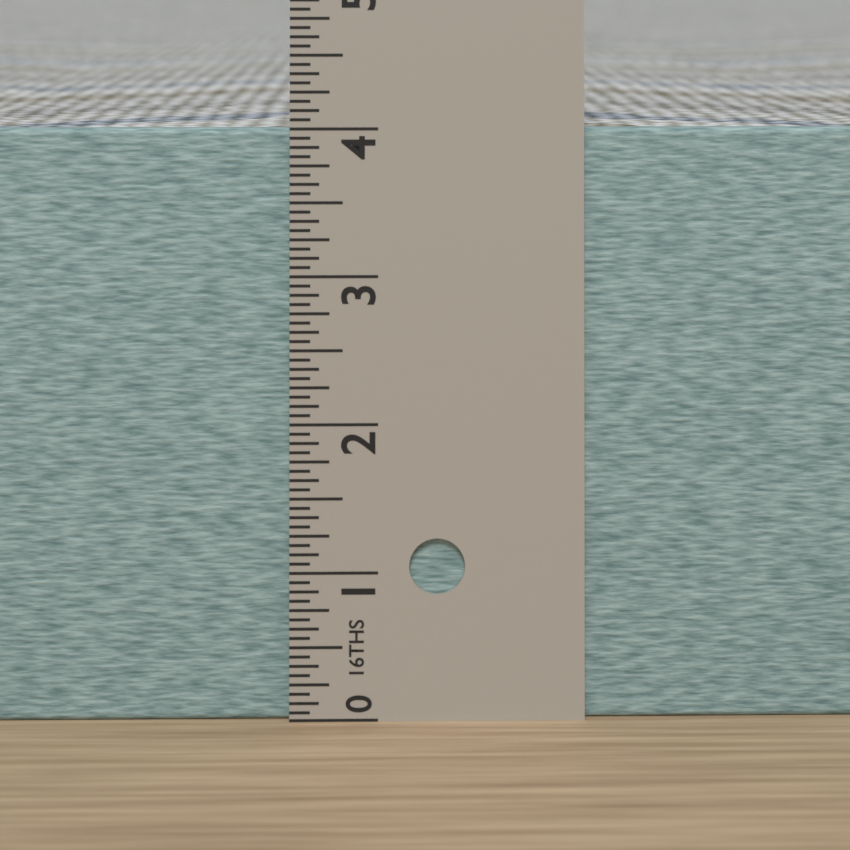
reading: 4.0000 in
